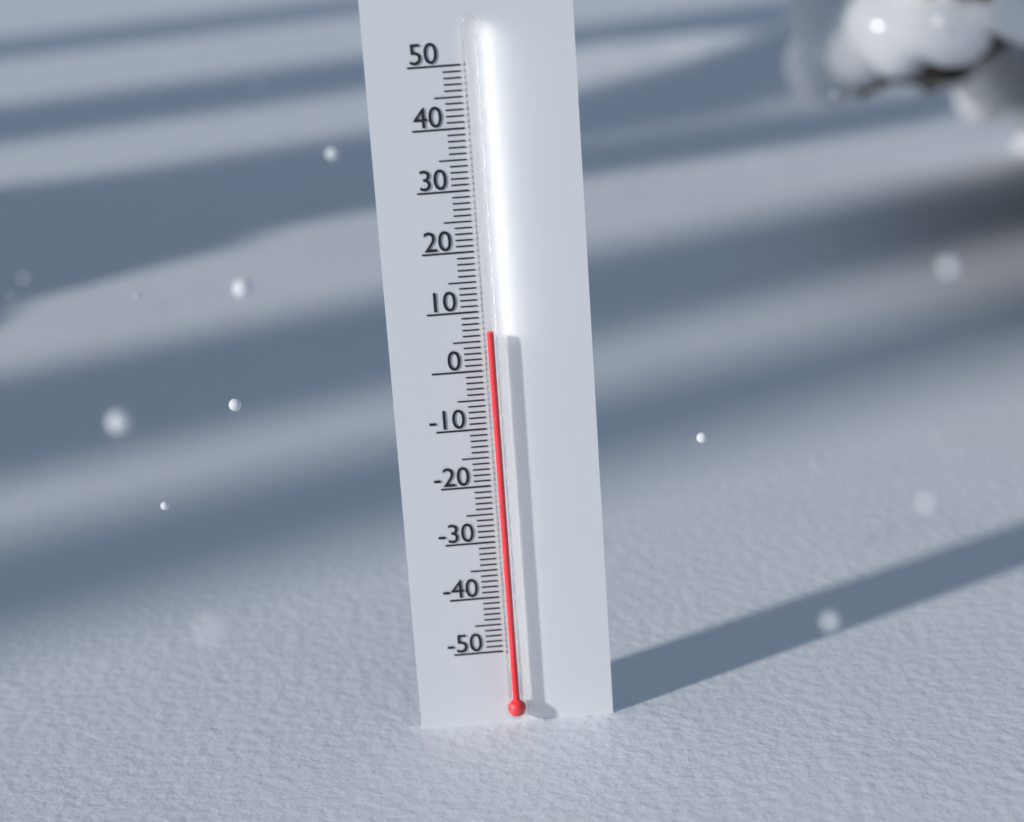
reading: 7 (no unit)
